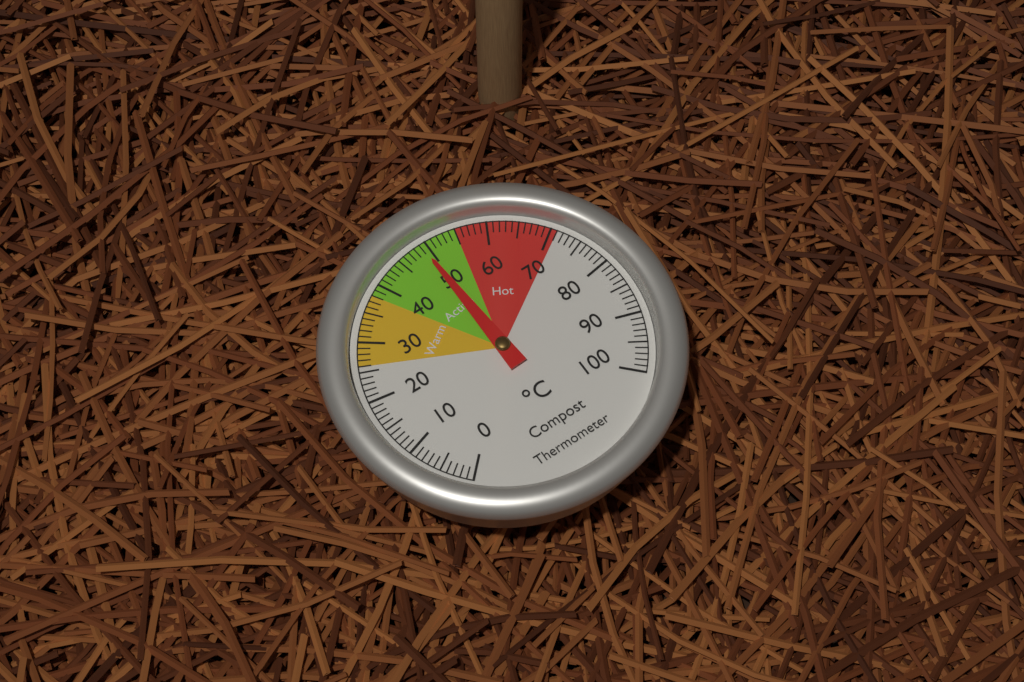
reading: 49 °C
